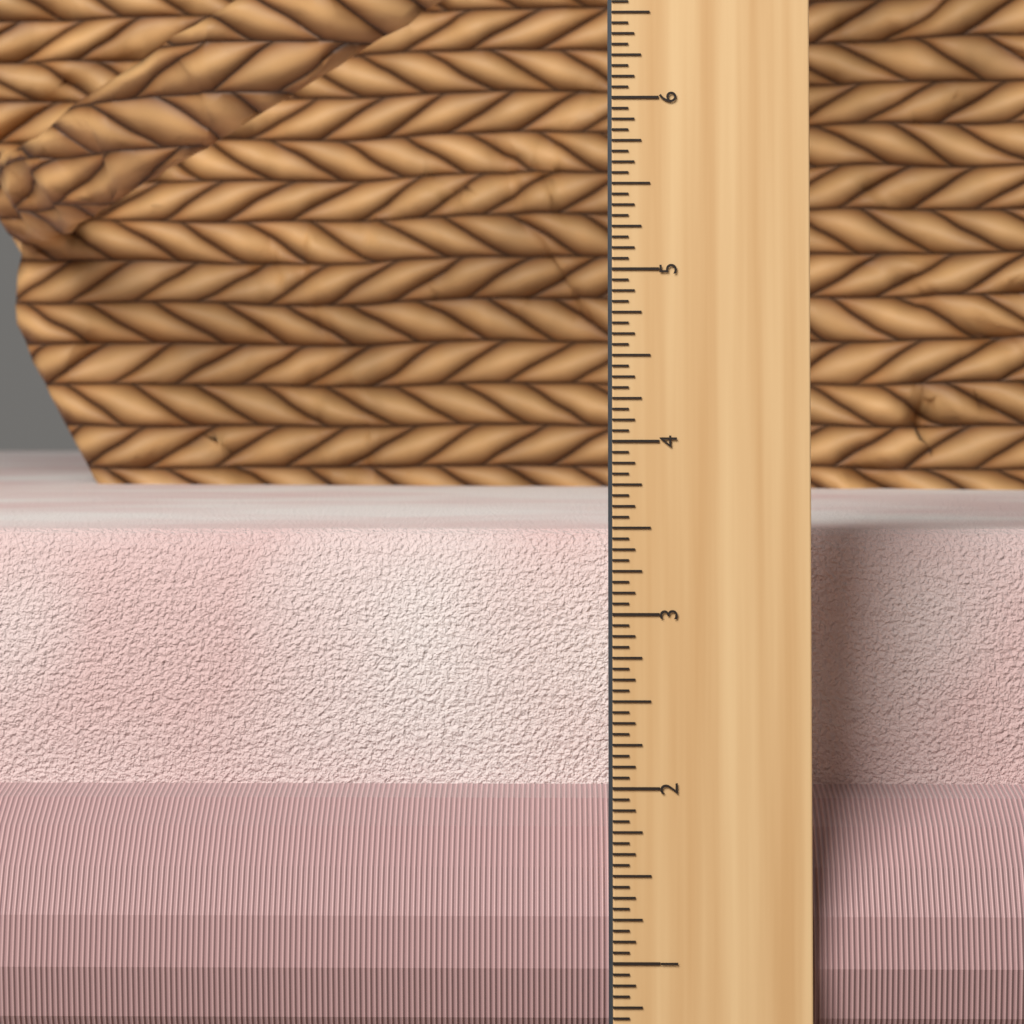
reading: 3.4375 in
